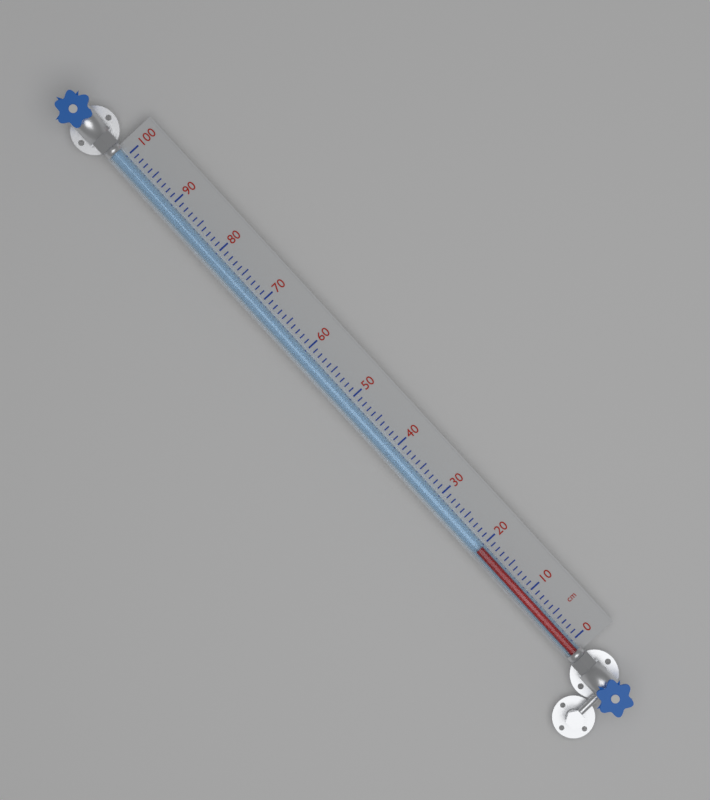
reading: 20 cm
